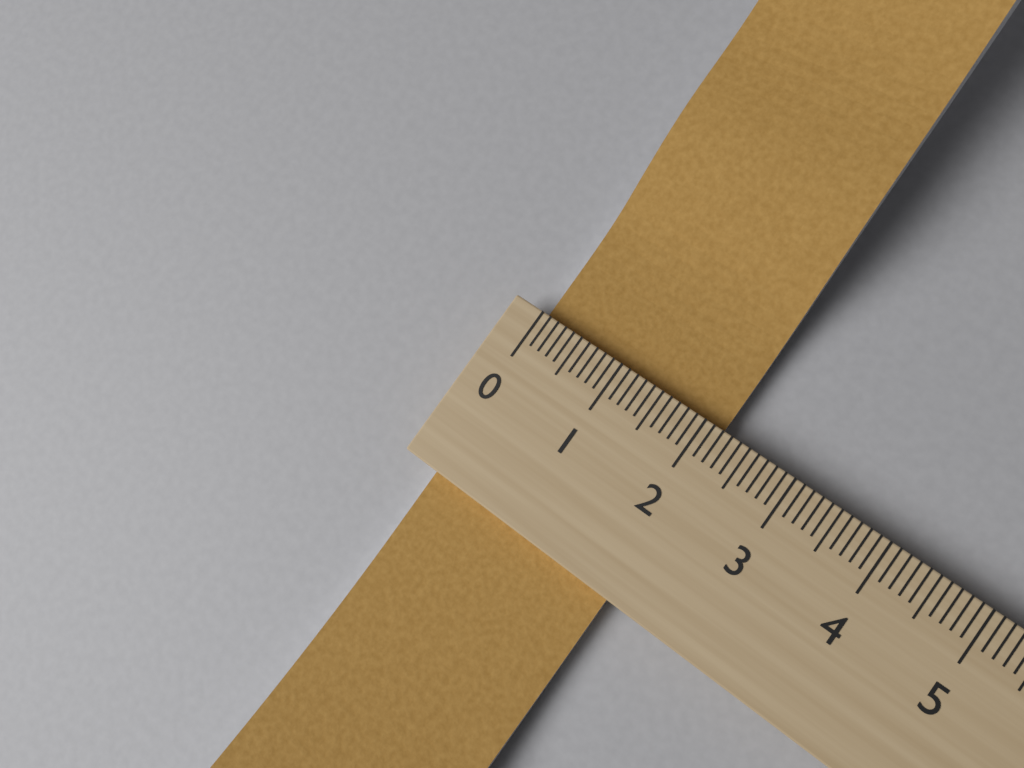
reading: 2.2 (no unit)
